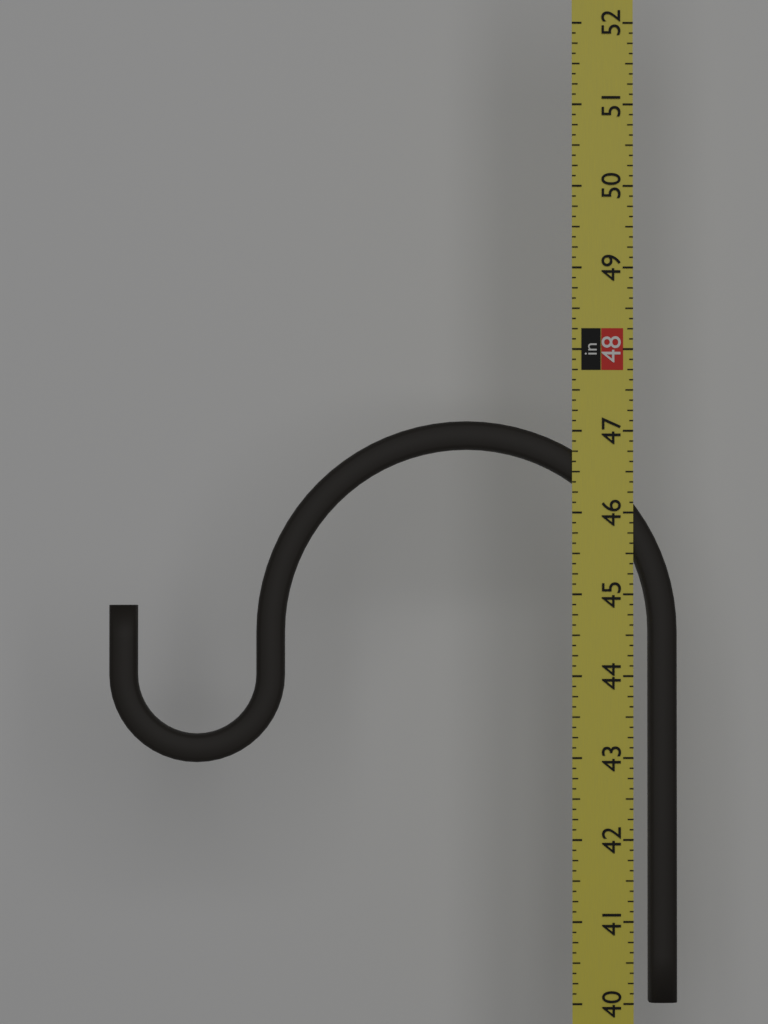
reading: 47.125 in
